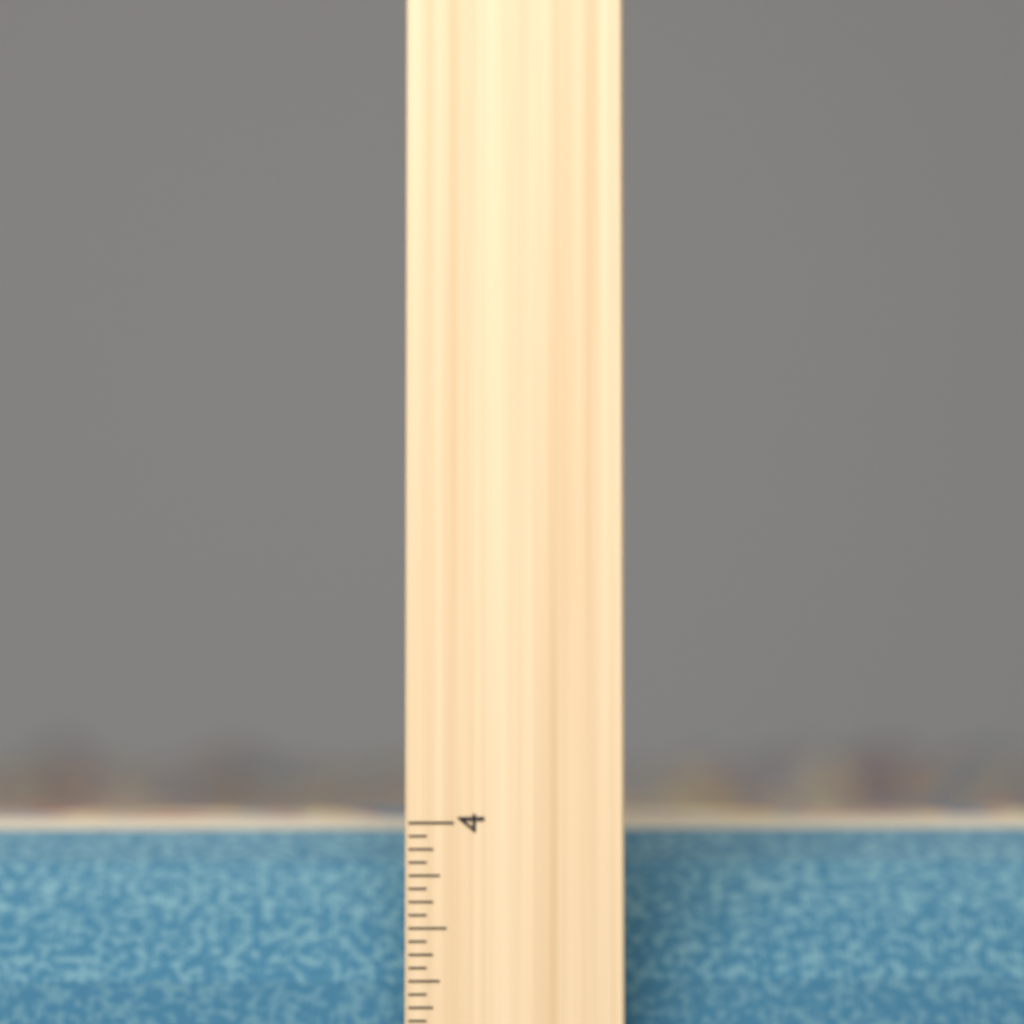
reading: 3.9375 inch
